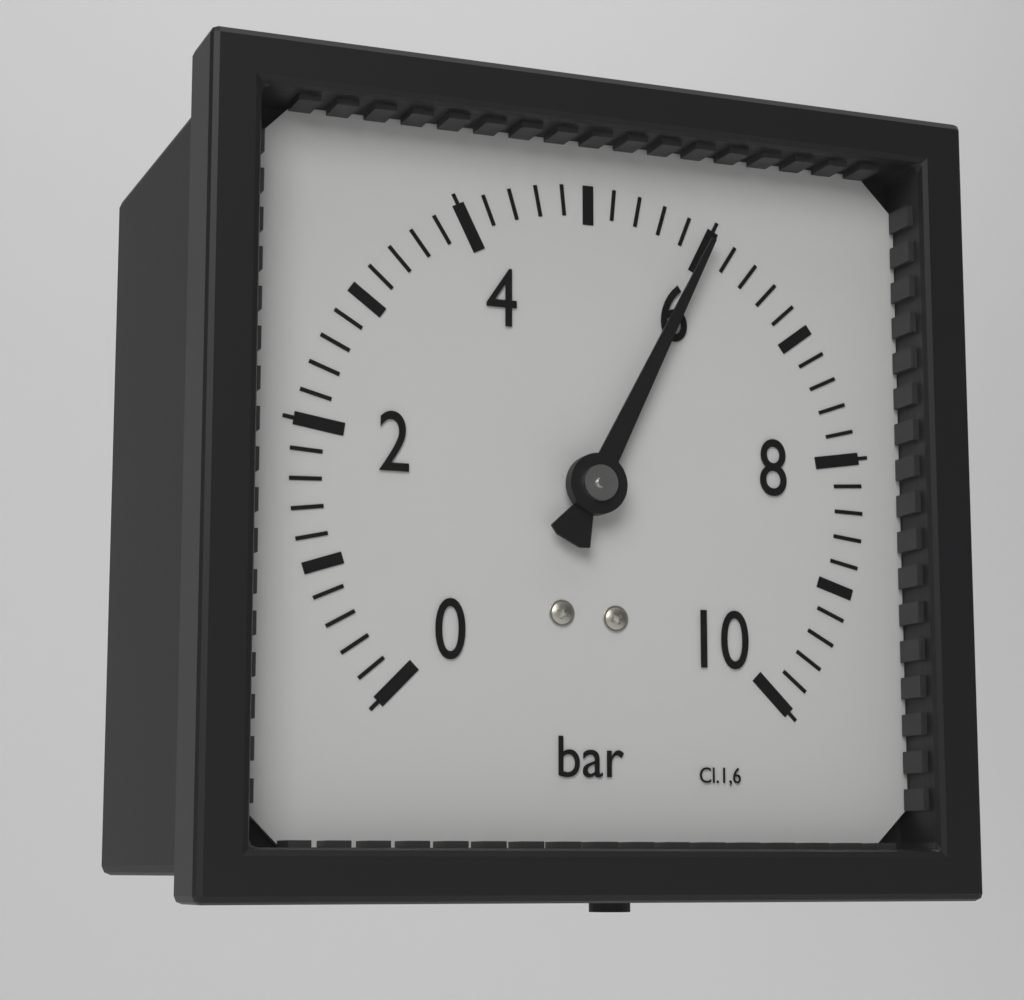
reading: 6.0 bar
